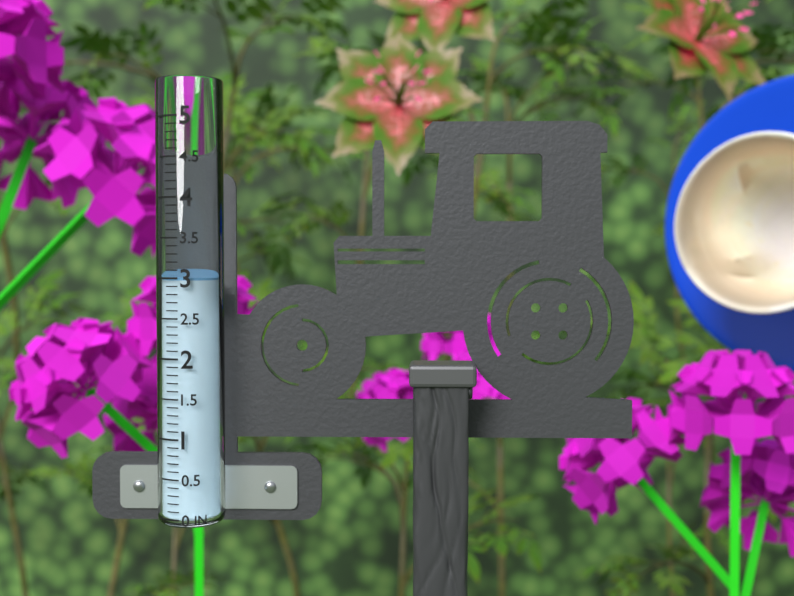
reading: 3.0 in
